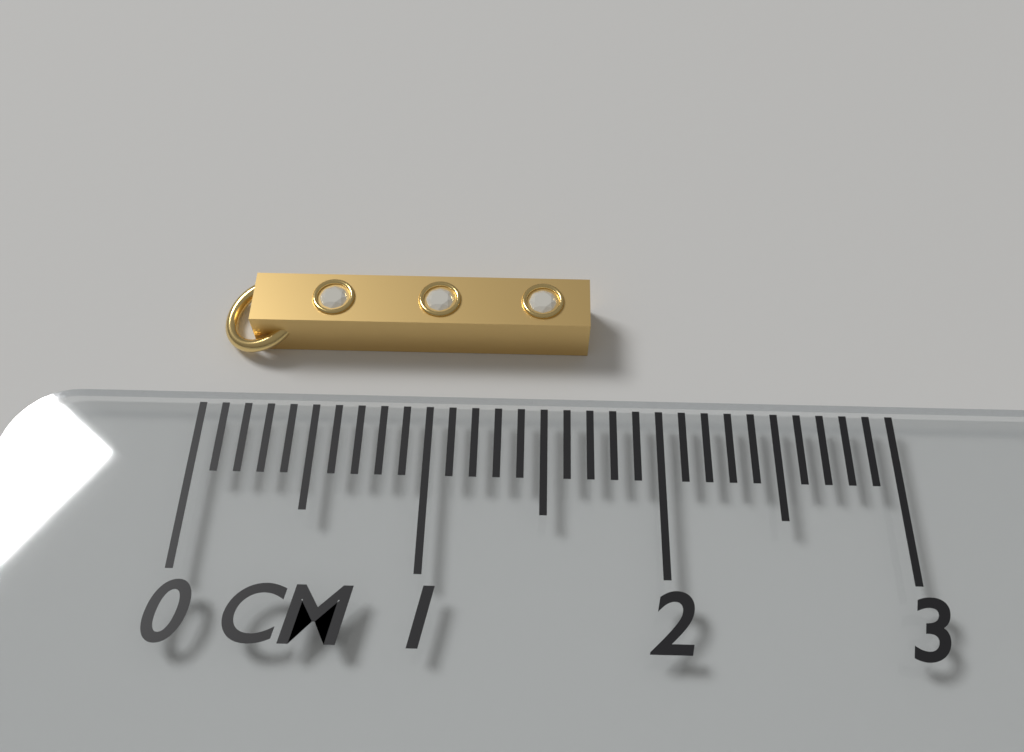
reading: 1.7 cm
